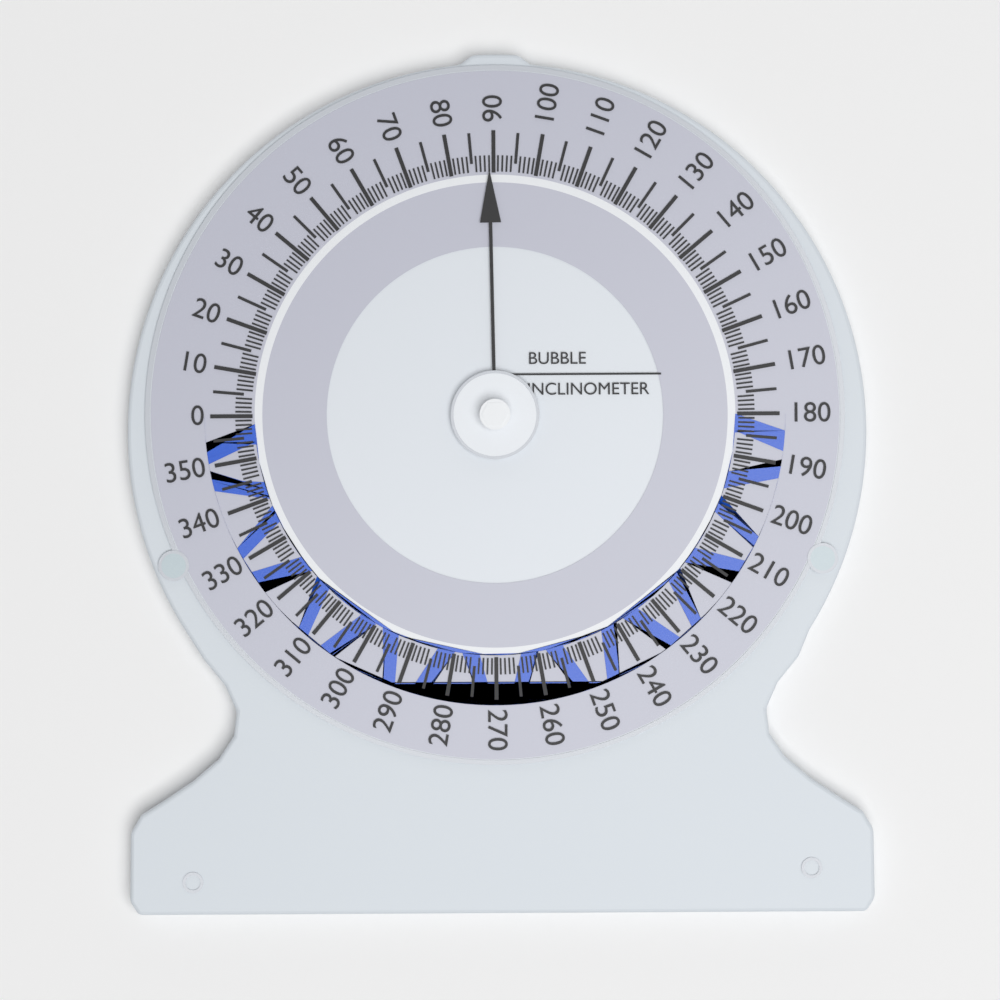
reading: 89 (no unit)
